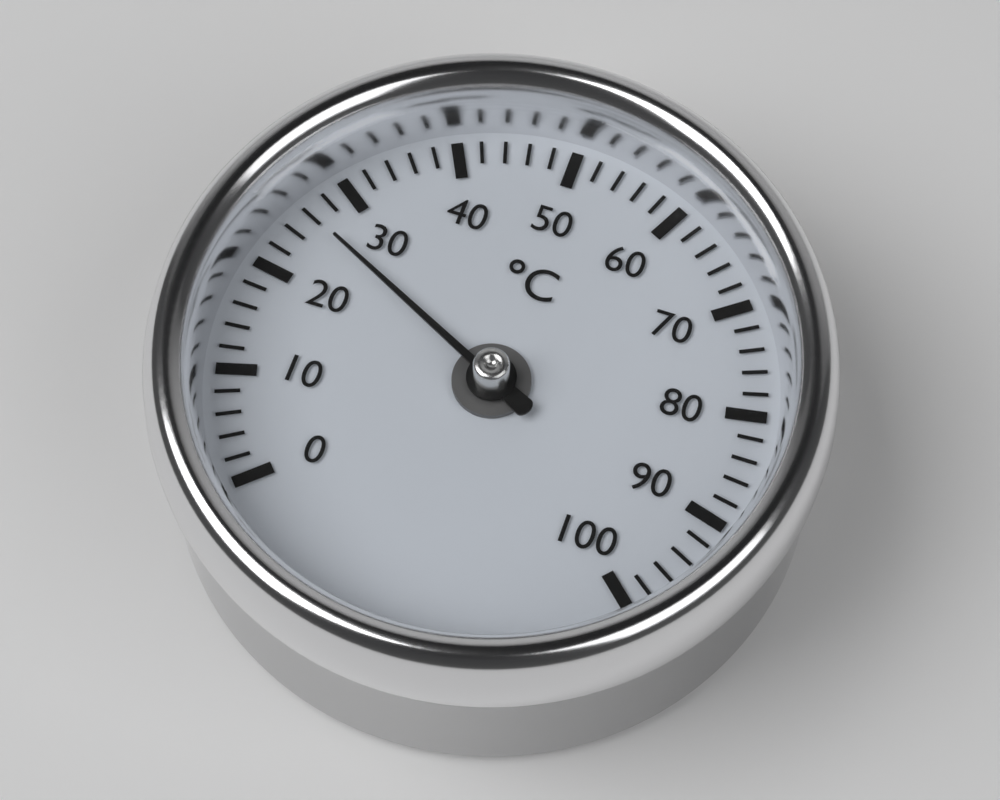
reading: 26 °C
